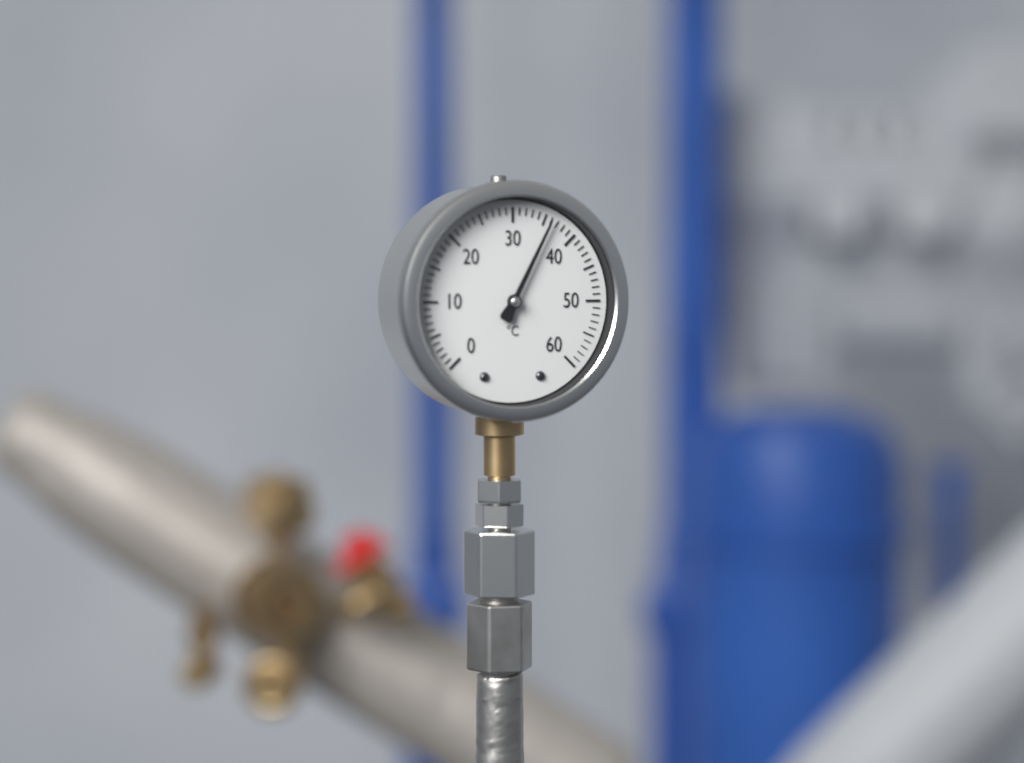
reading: 36 °C
